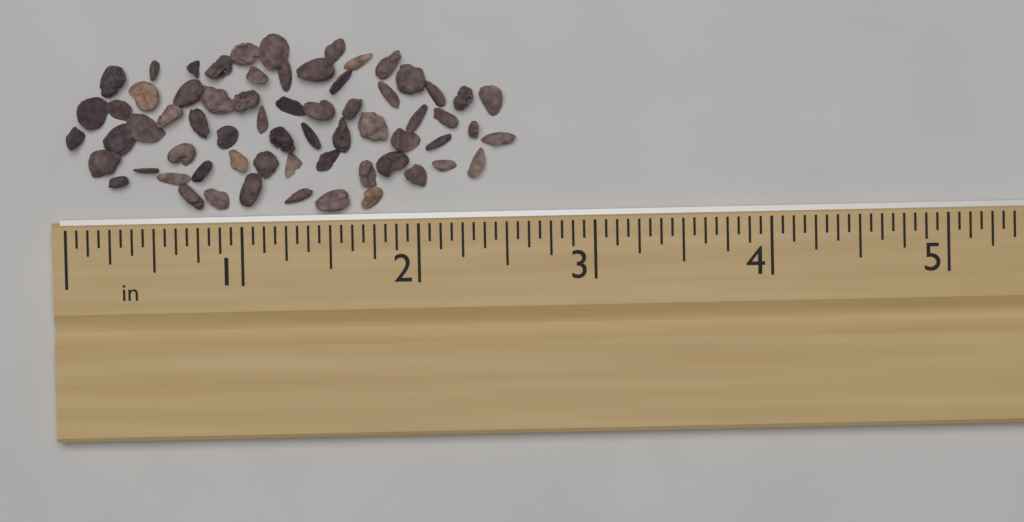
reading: 2.5625 in
